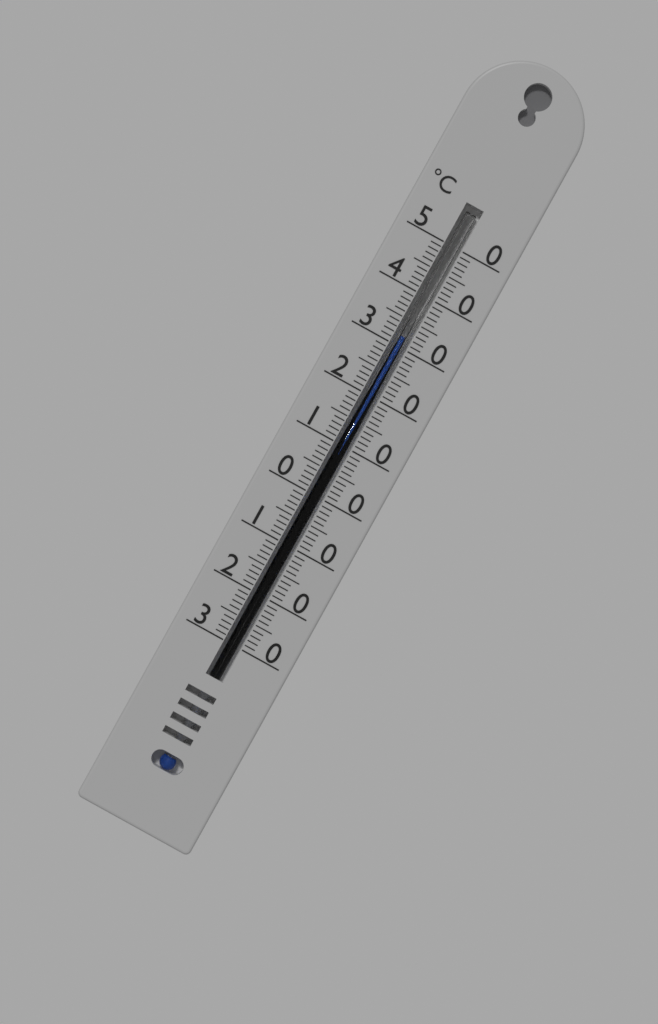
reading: 32 °C
